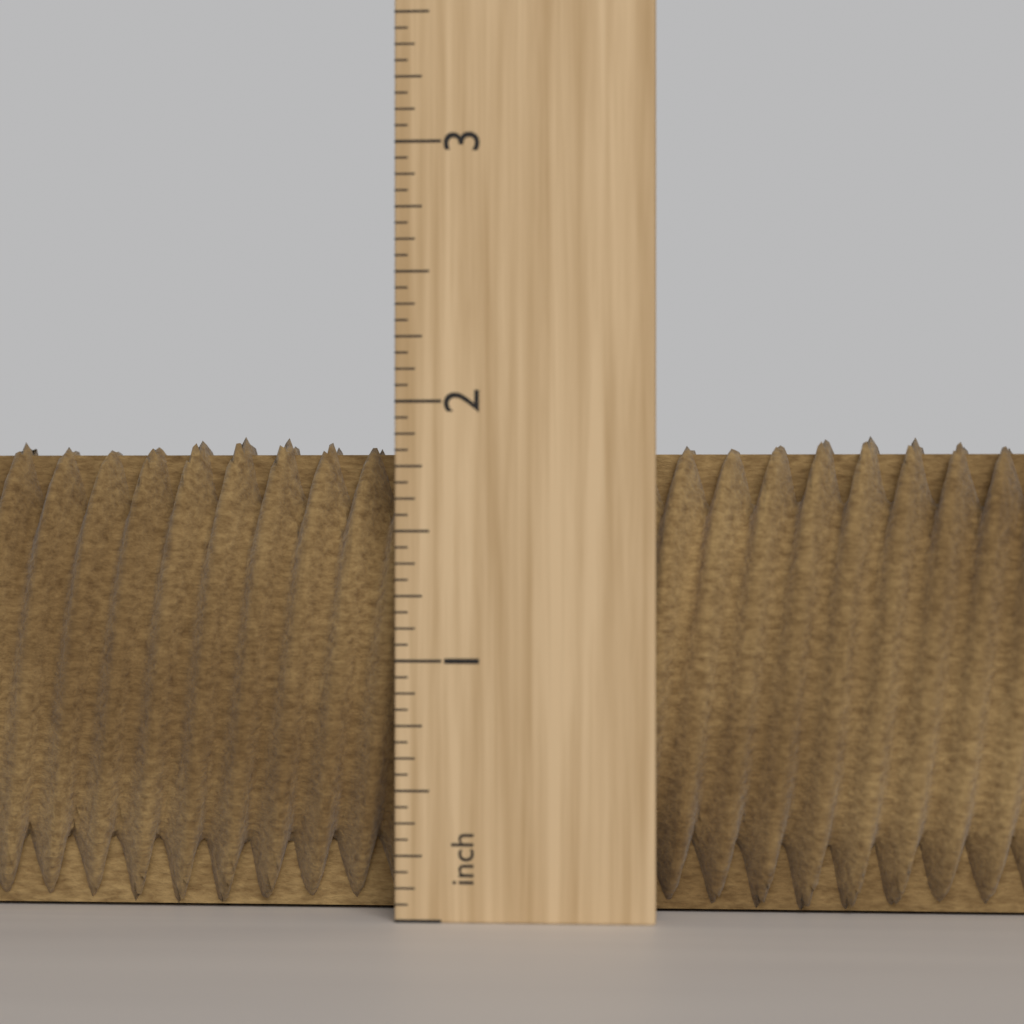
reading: 1.8750 inch
